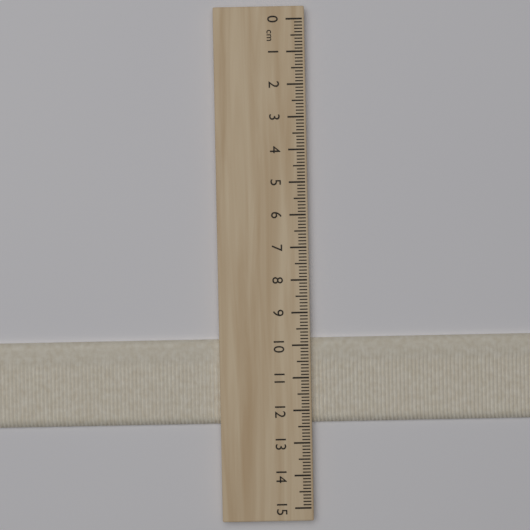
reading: 12.4 cm
